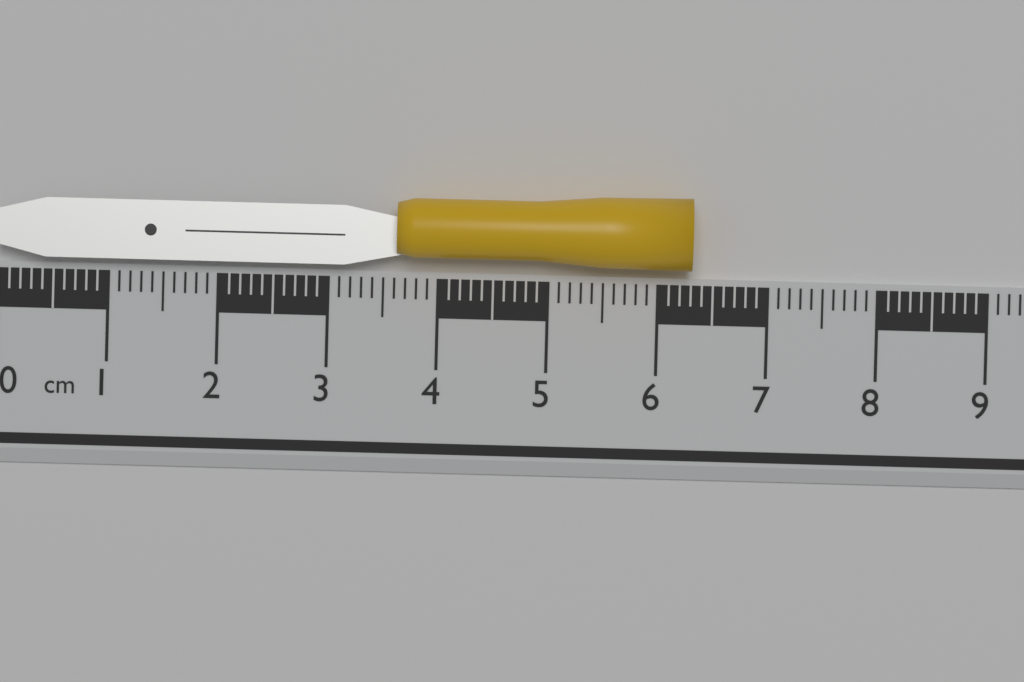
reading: 6.3 cm
